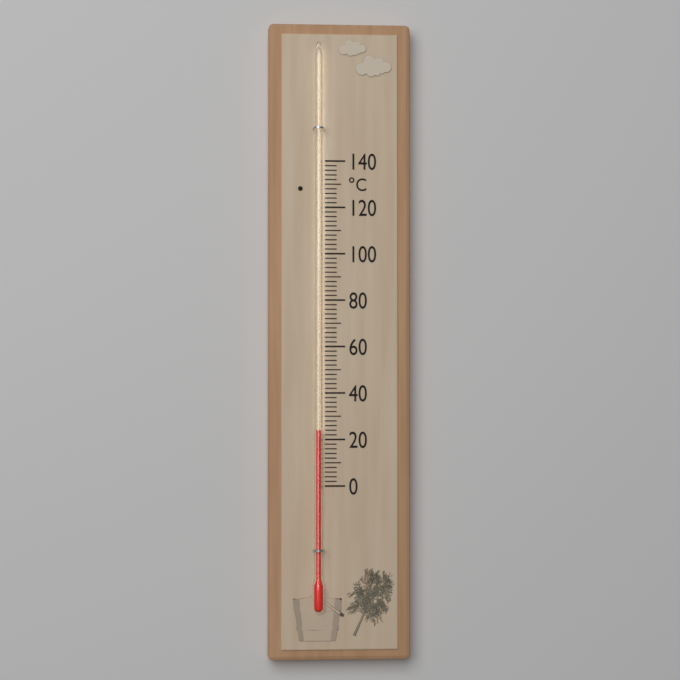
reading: 24 °C
